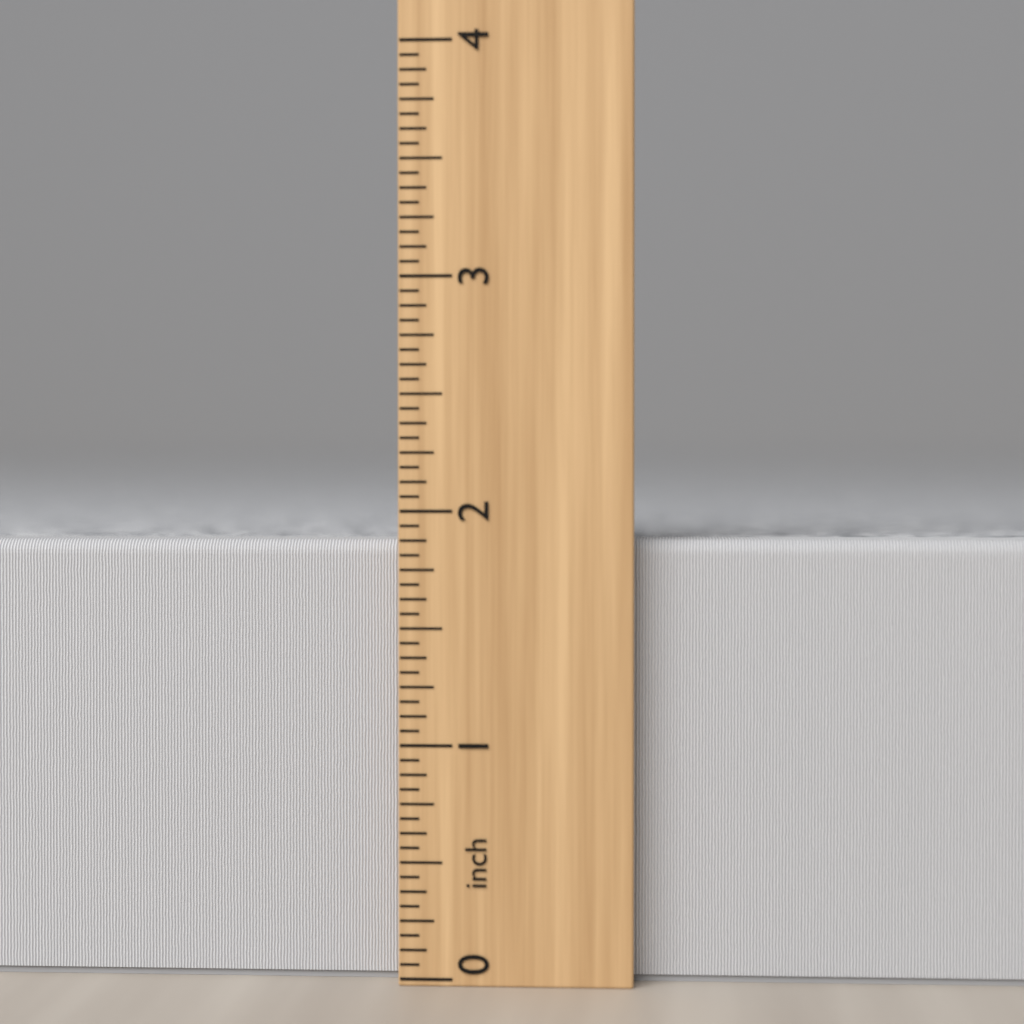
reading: 1.8750 inch
